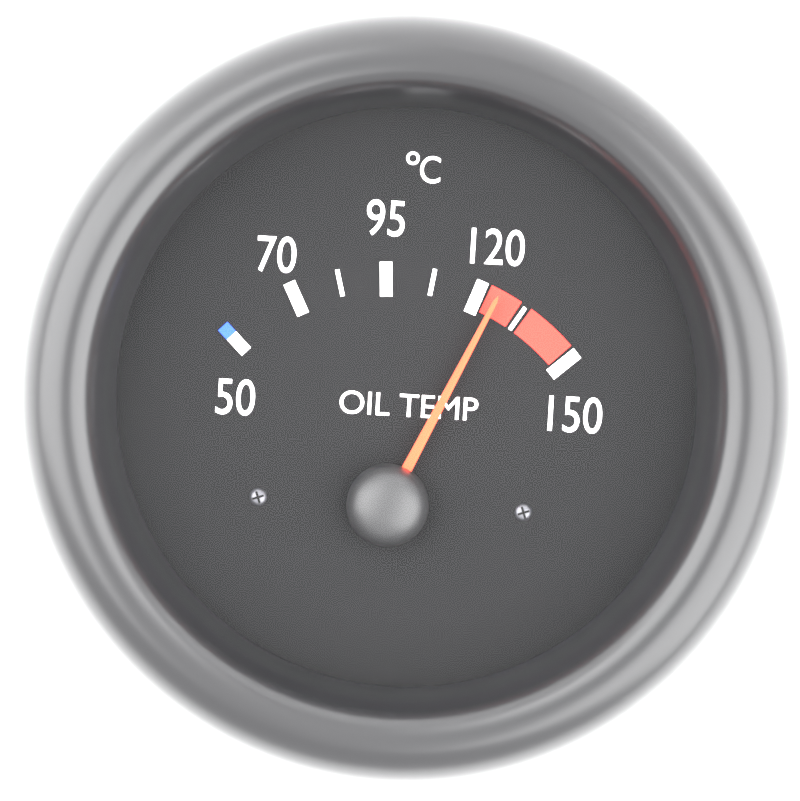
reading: 125.0 °C
